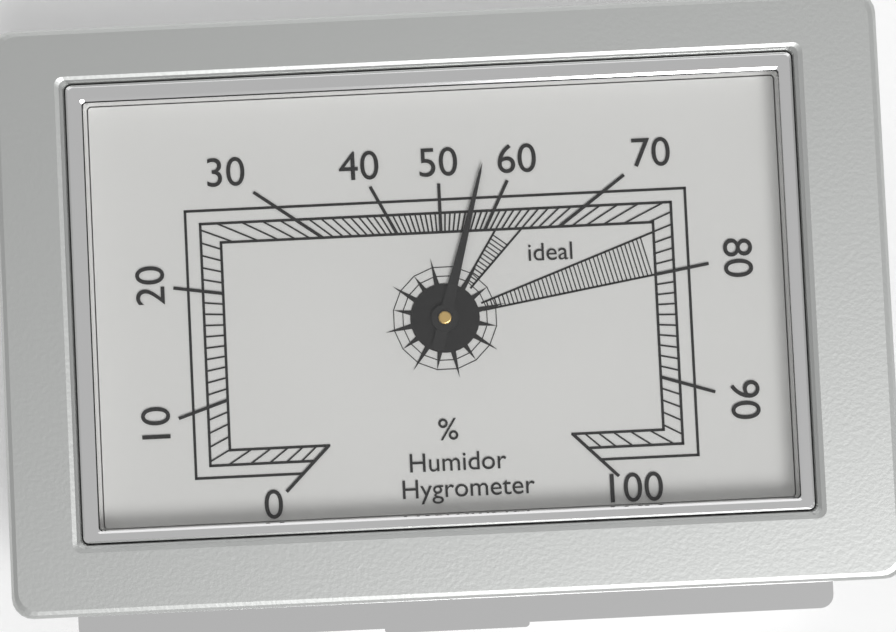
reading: 56 %
